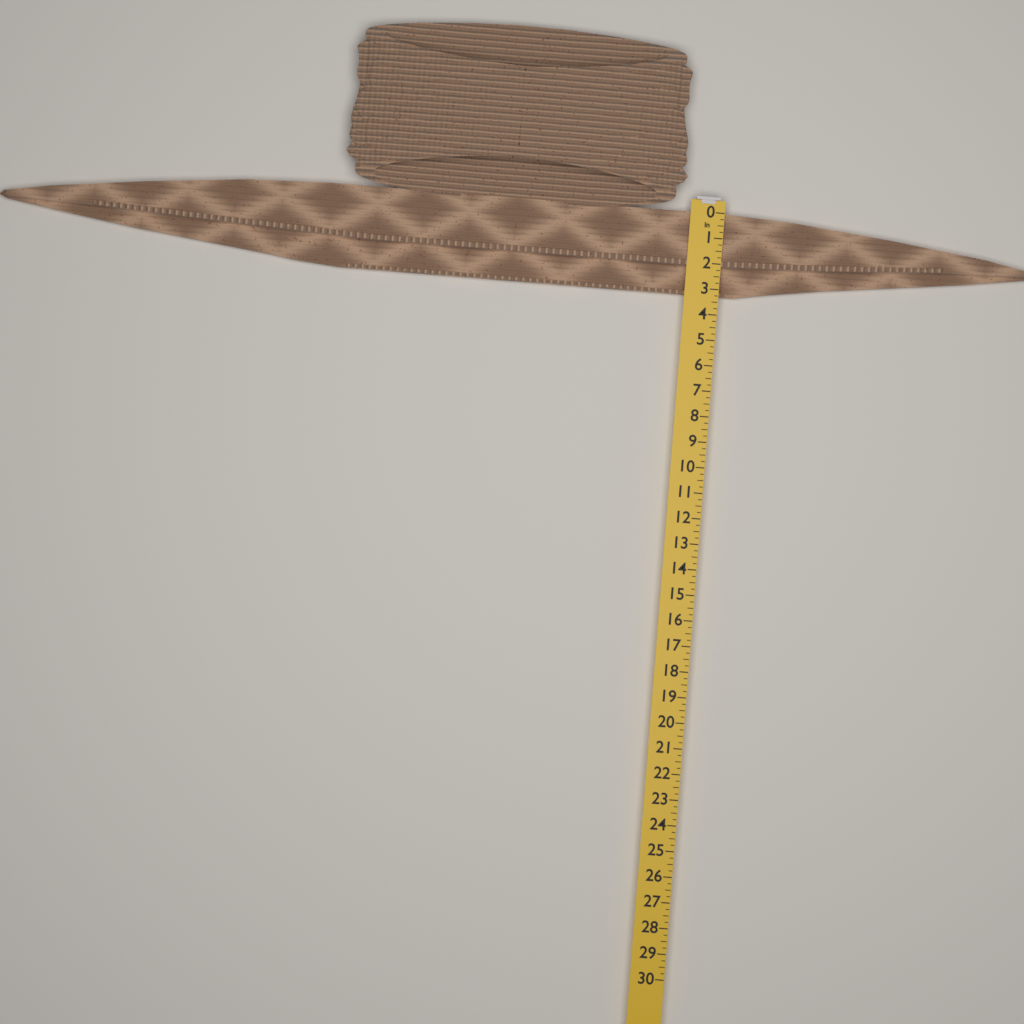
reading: 3.25 in
